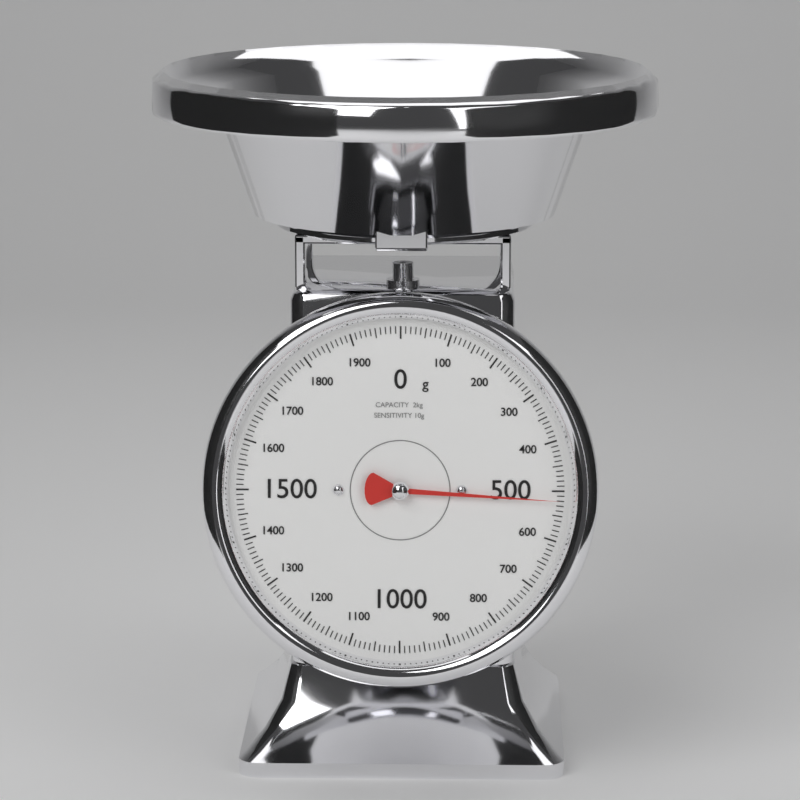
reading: 520 g
